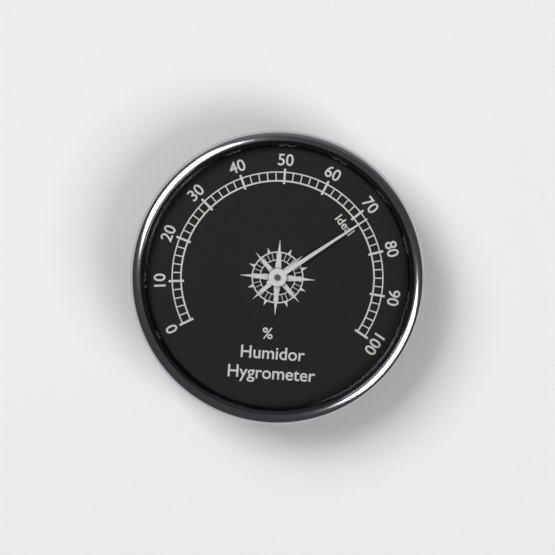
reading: 72 %
